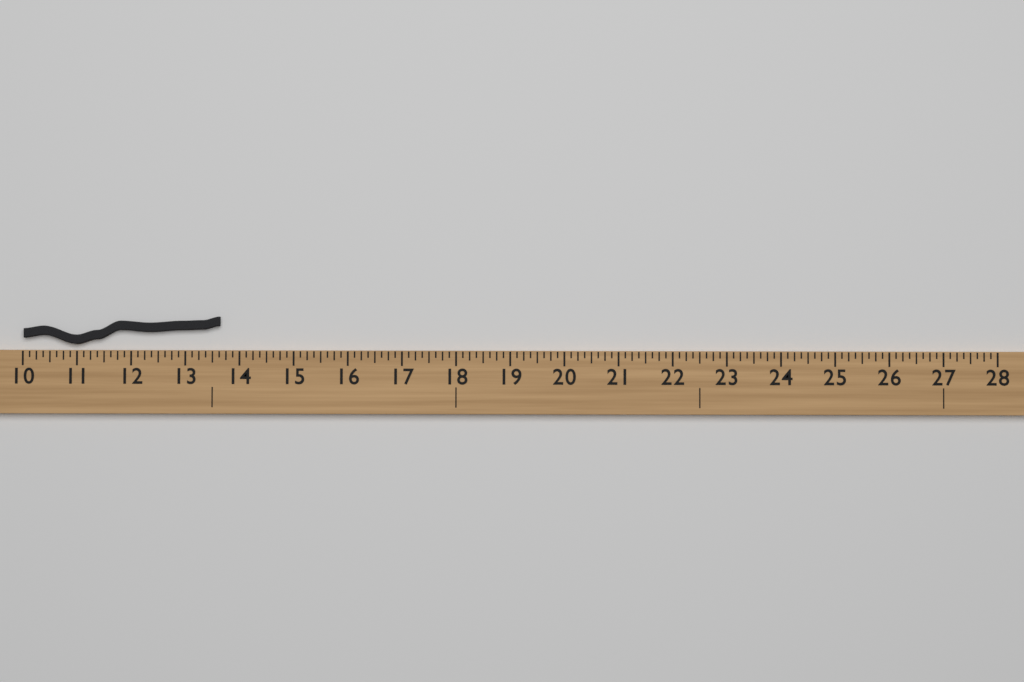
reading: 13.625 (no unit)
